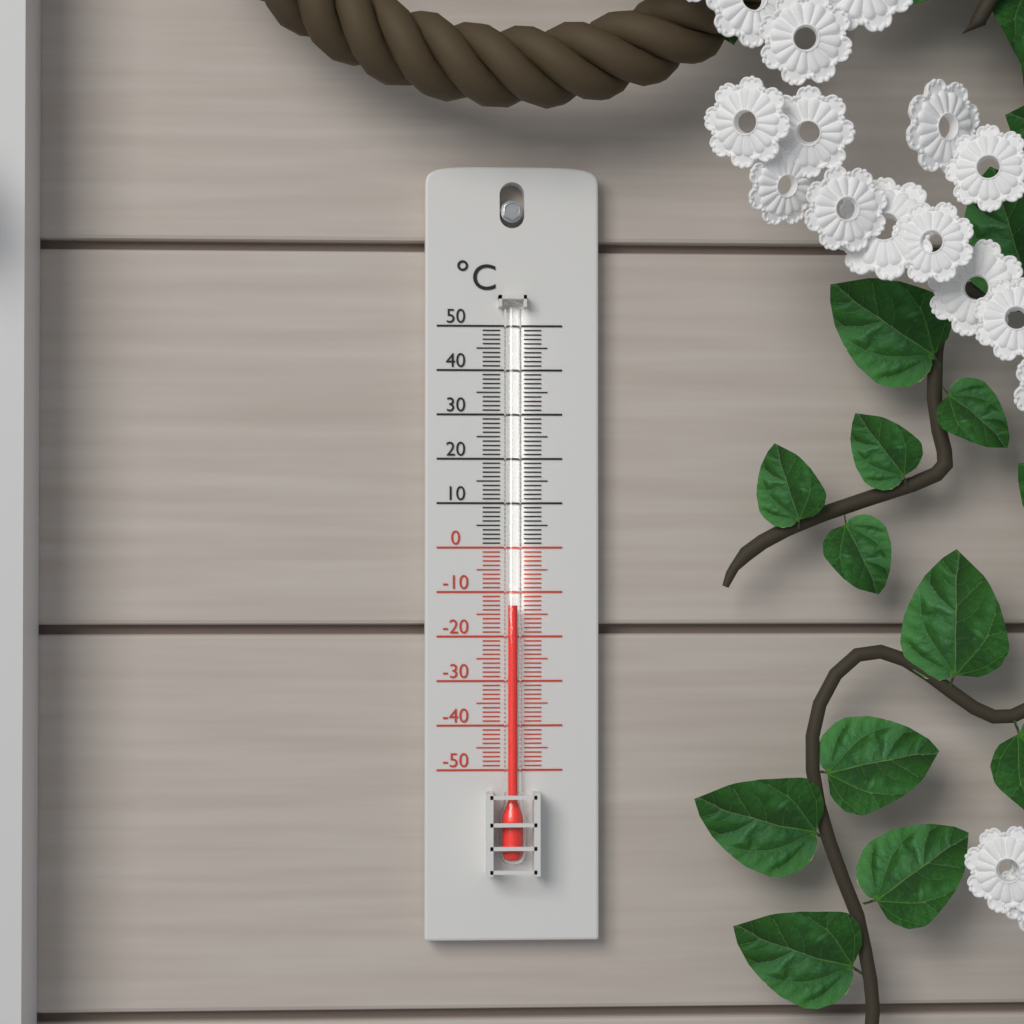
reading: -13 °C
